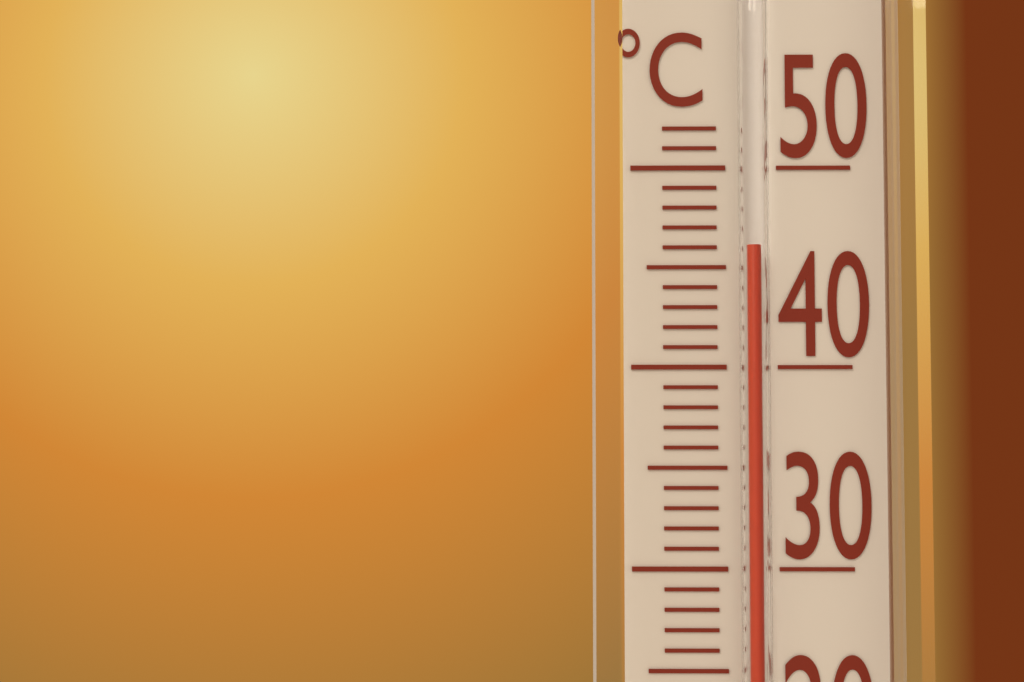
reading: 46 °C
